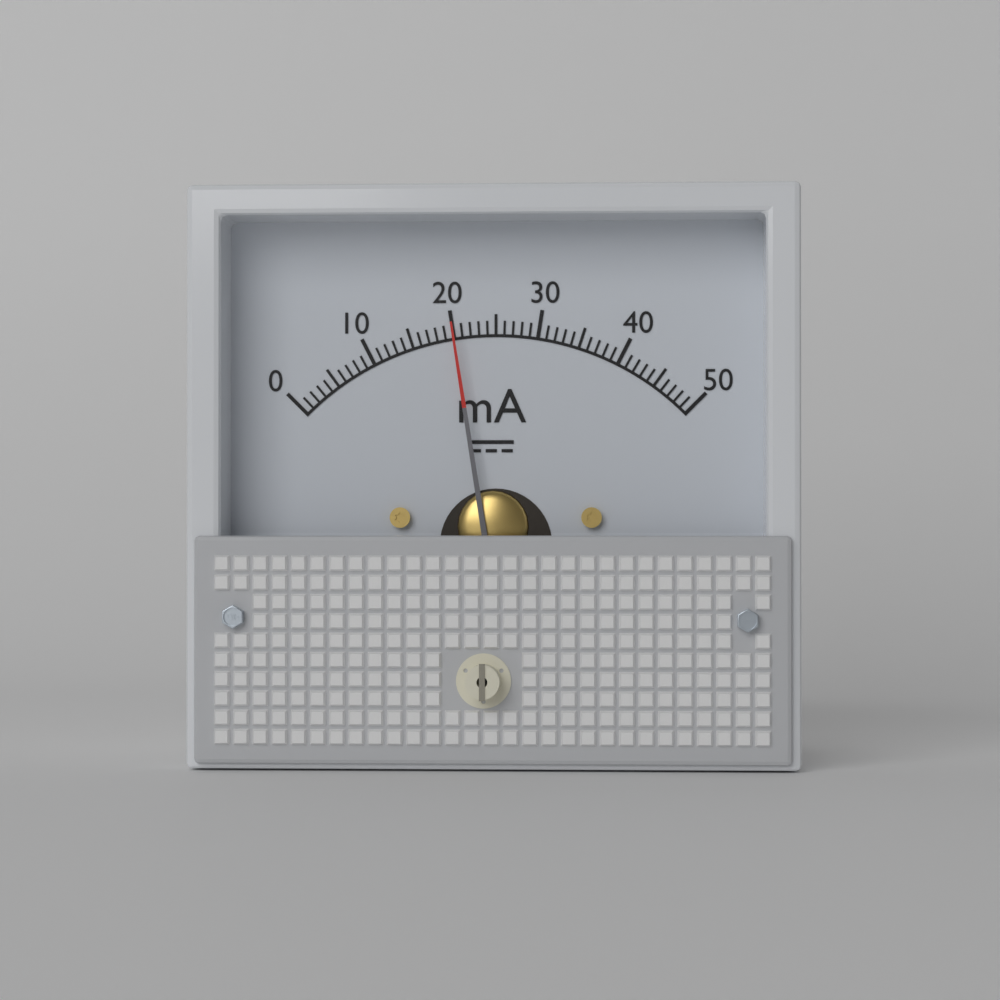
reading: 20 mA
